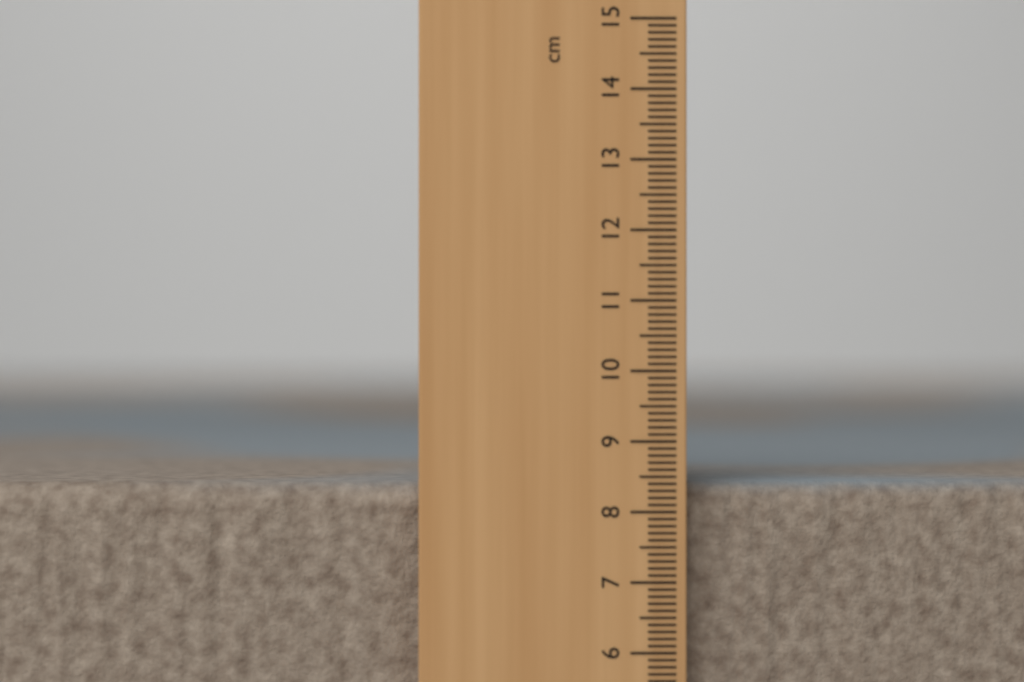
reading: 8.4 cm
